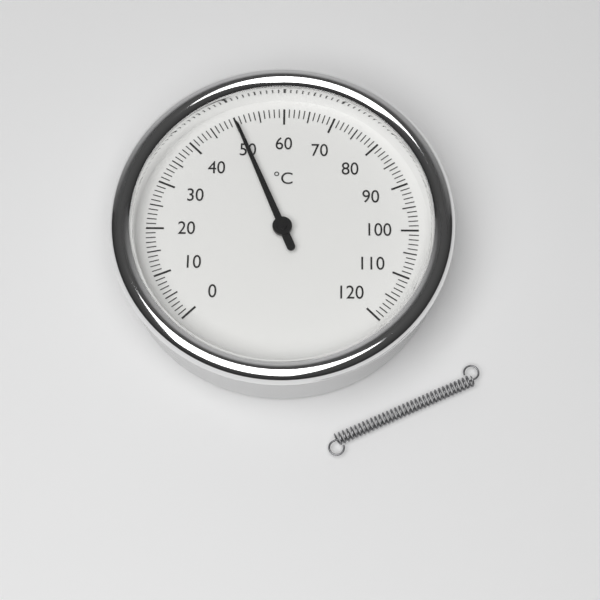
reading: 50 °C
